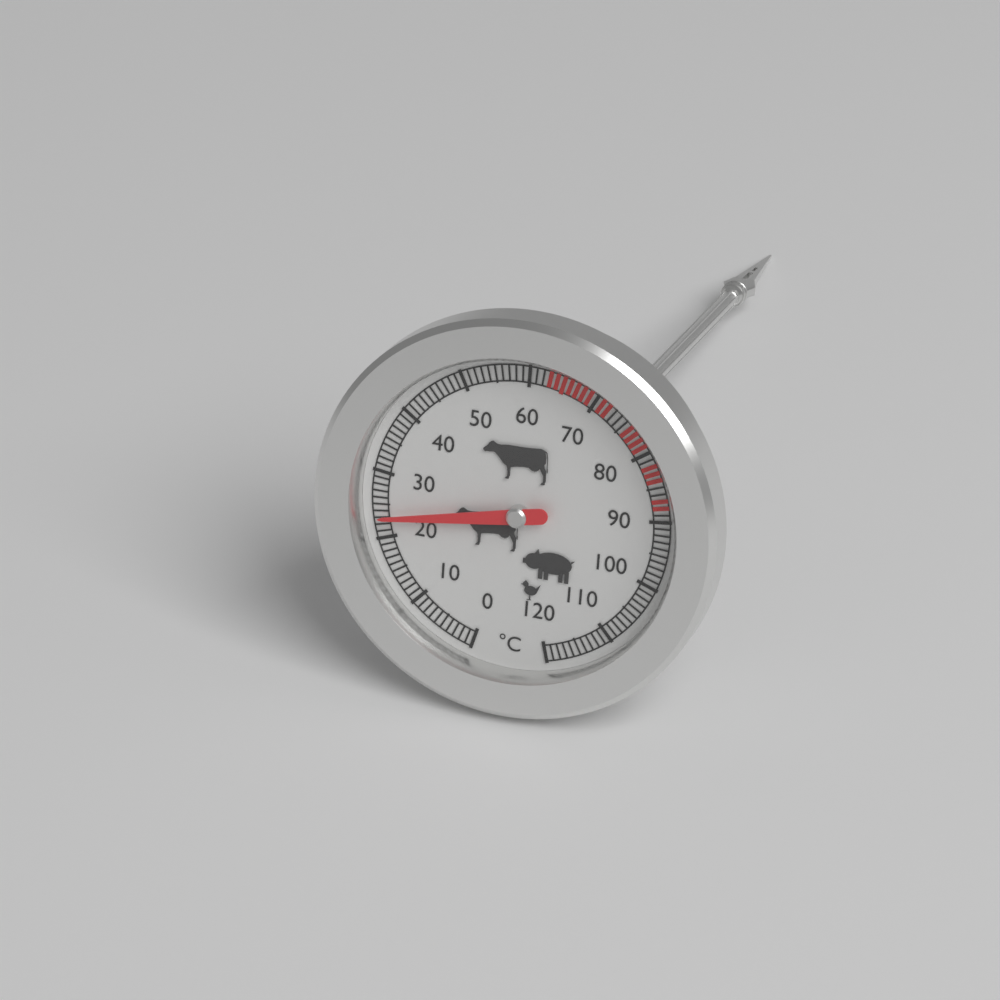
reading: 23 °C
